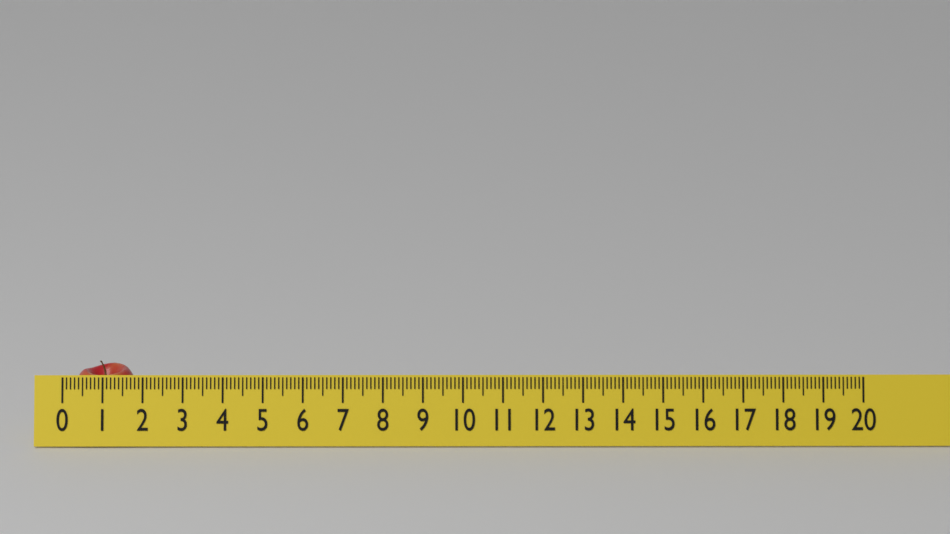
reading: 1.8 (no unit)
